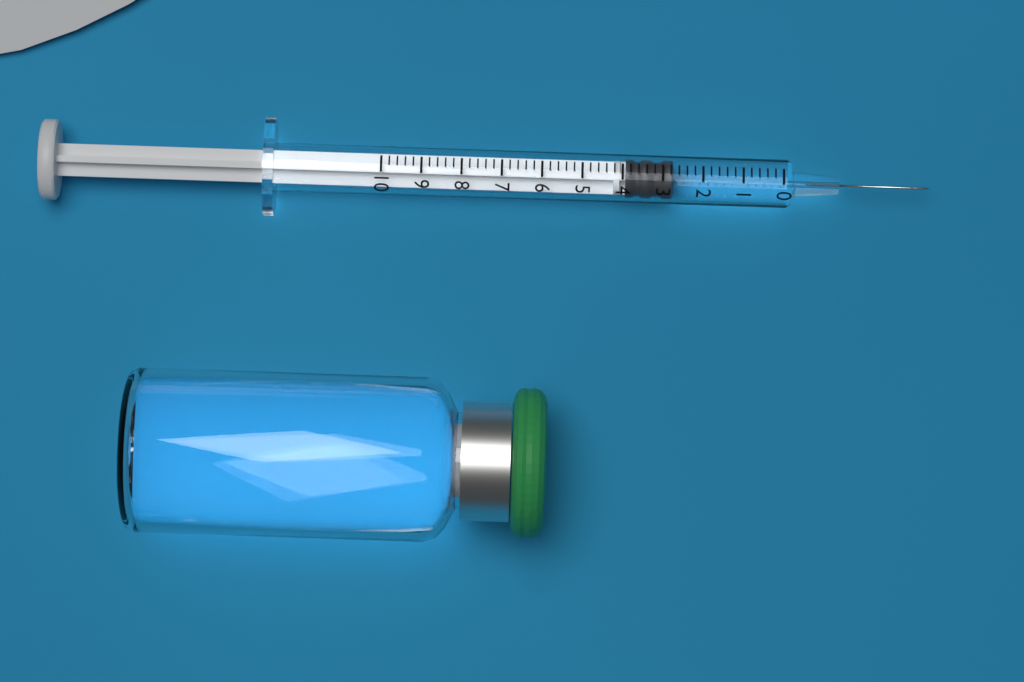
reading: 2.8 (no unit)
